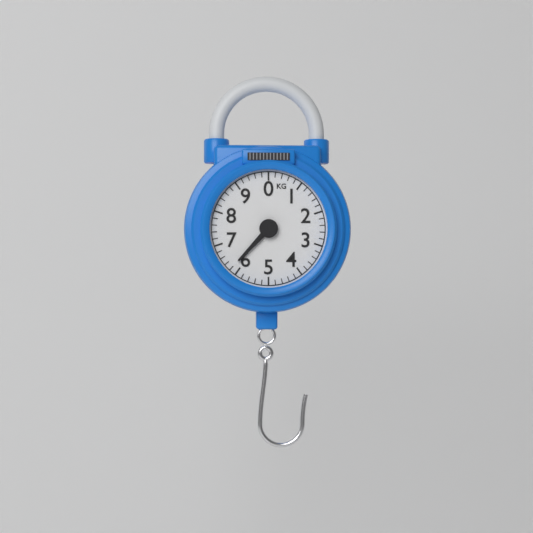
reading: 6.2 kg
